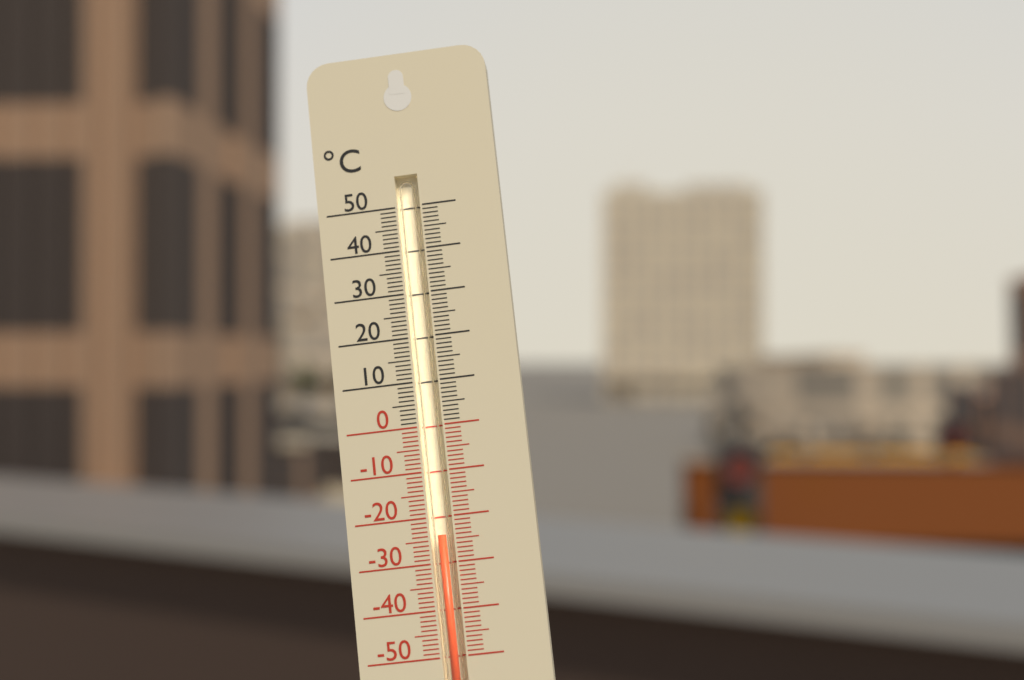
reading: -24 °C
